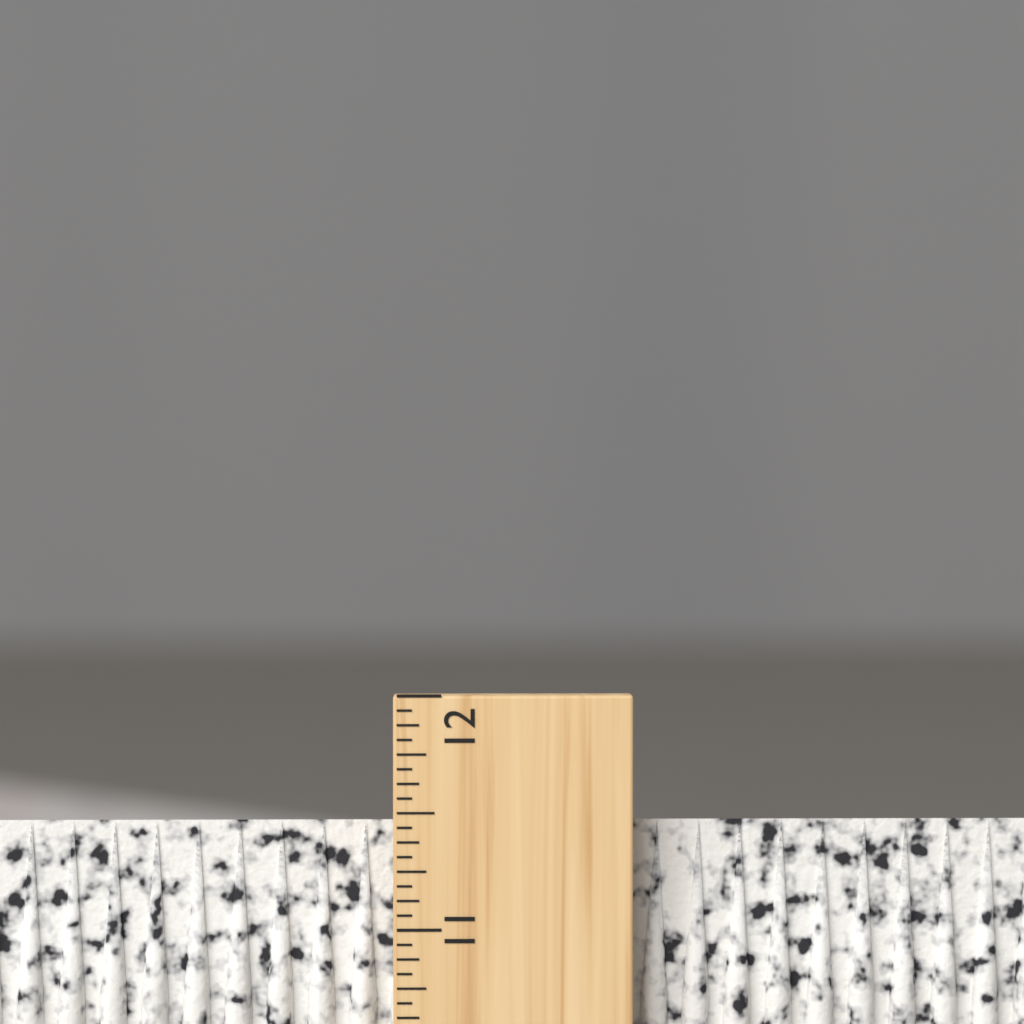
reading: 11.4375 inch
